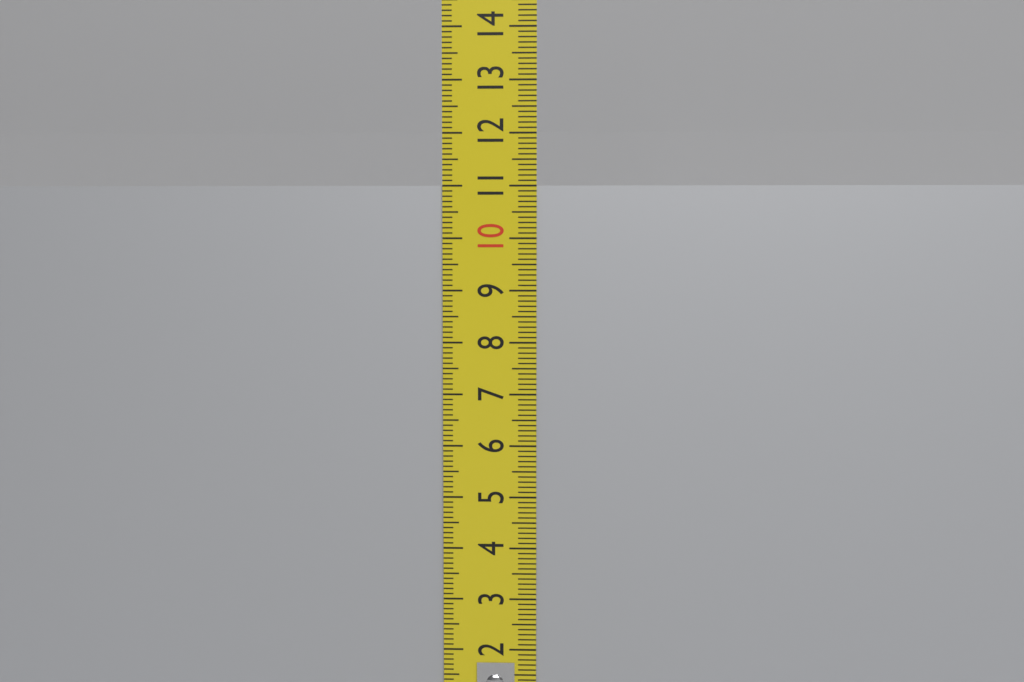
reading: 11.0 cm
